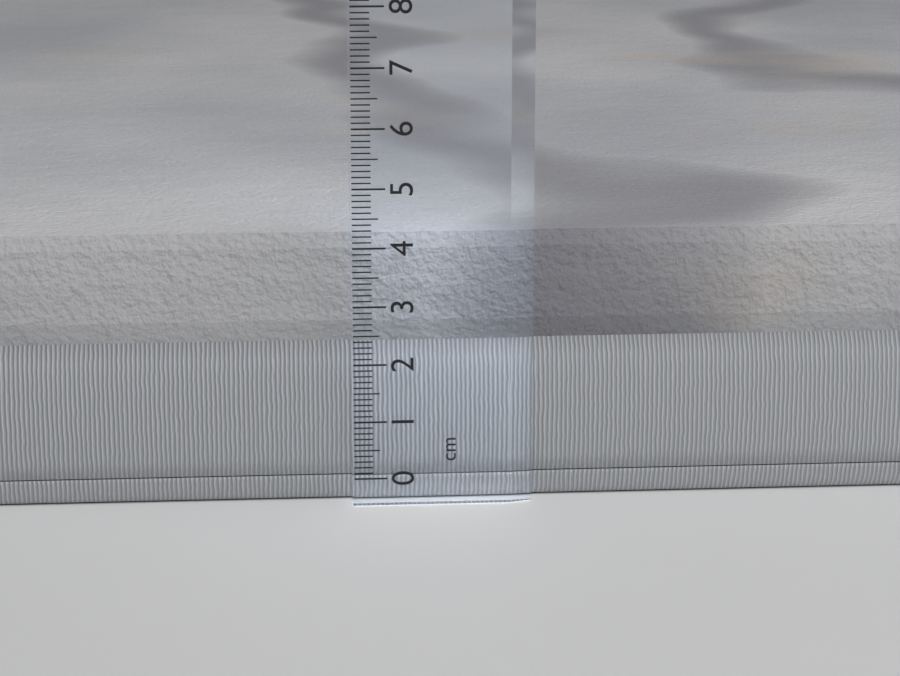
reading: 4.2 cm
